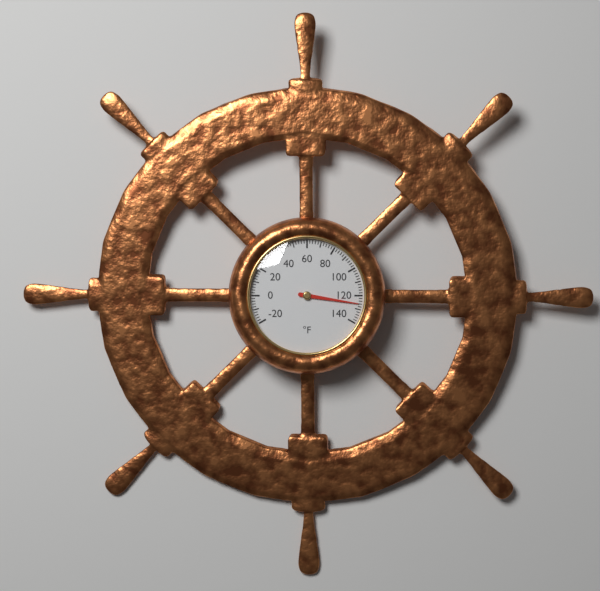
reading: 126 °F
